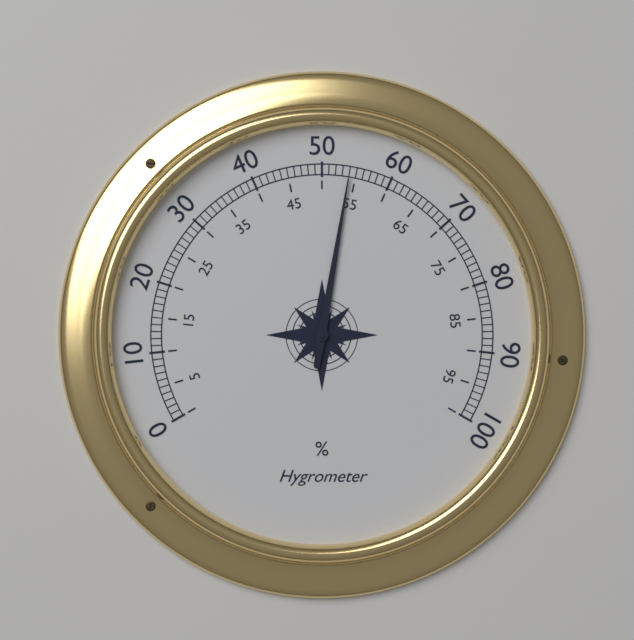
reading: 54 %
